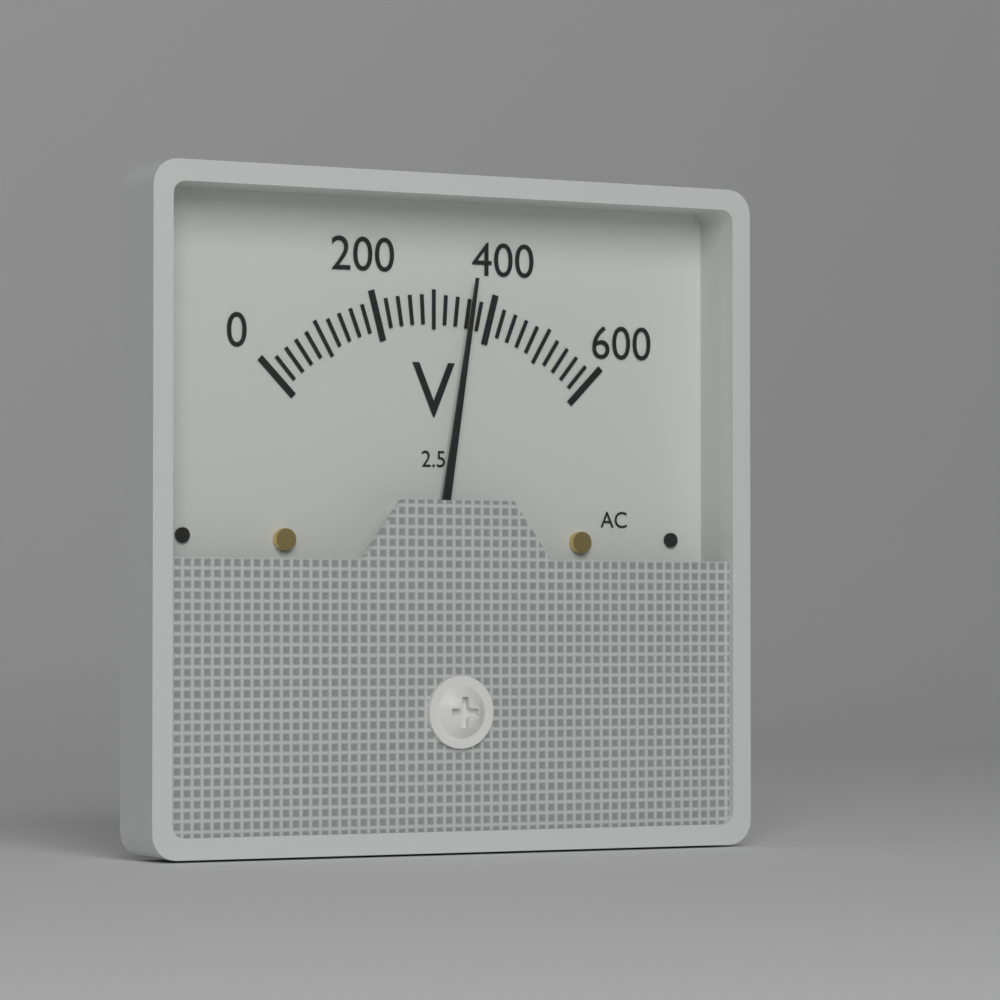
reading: 360 V
